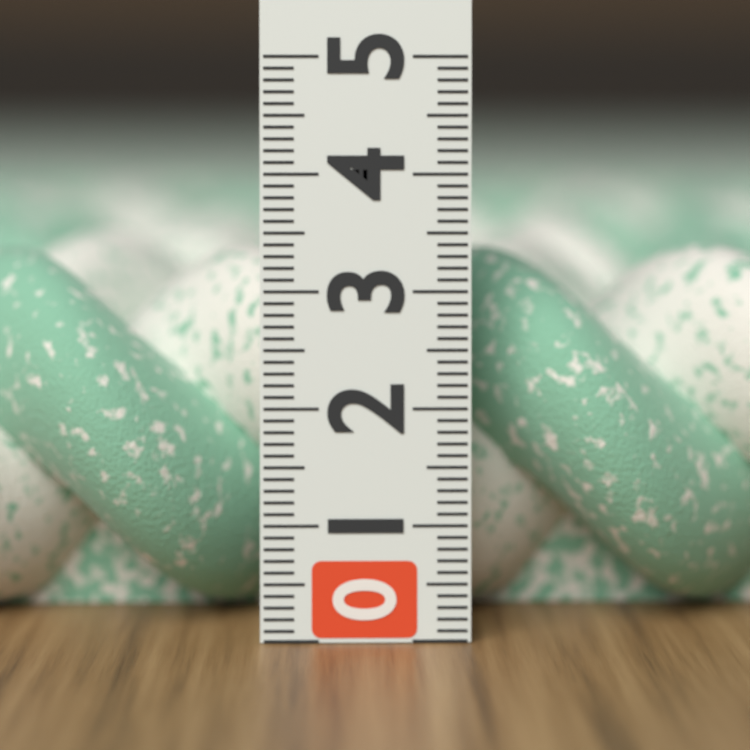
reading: 3.3 (no unit)
